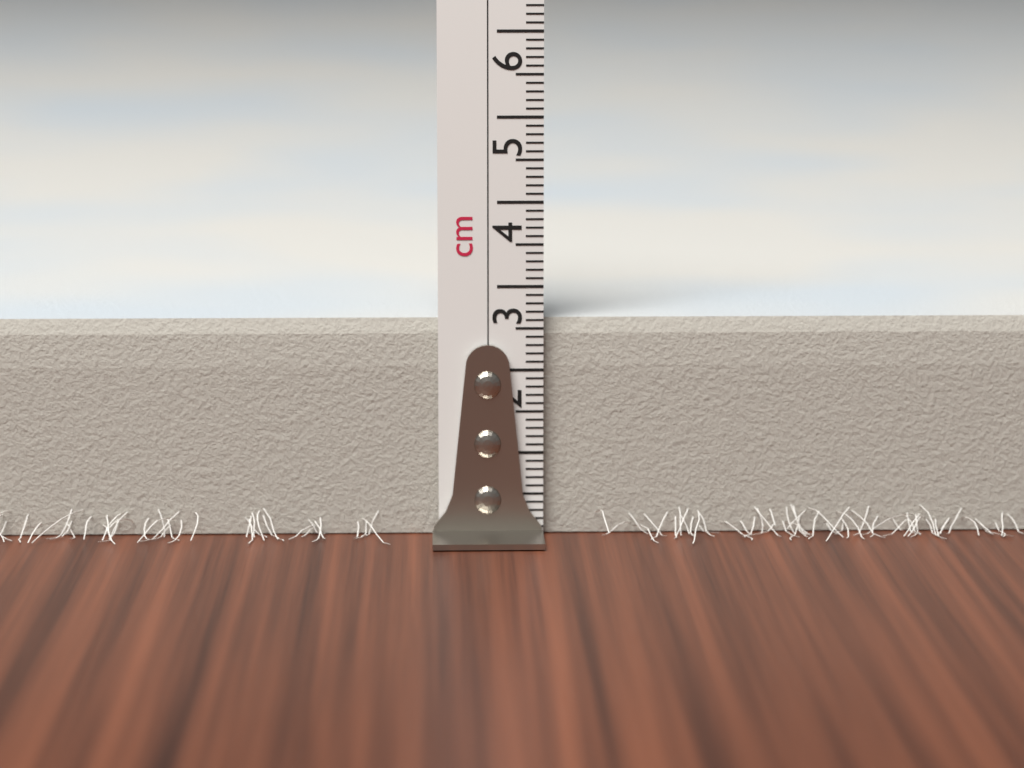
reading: 2.6 cm
